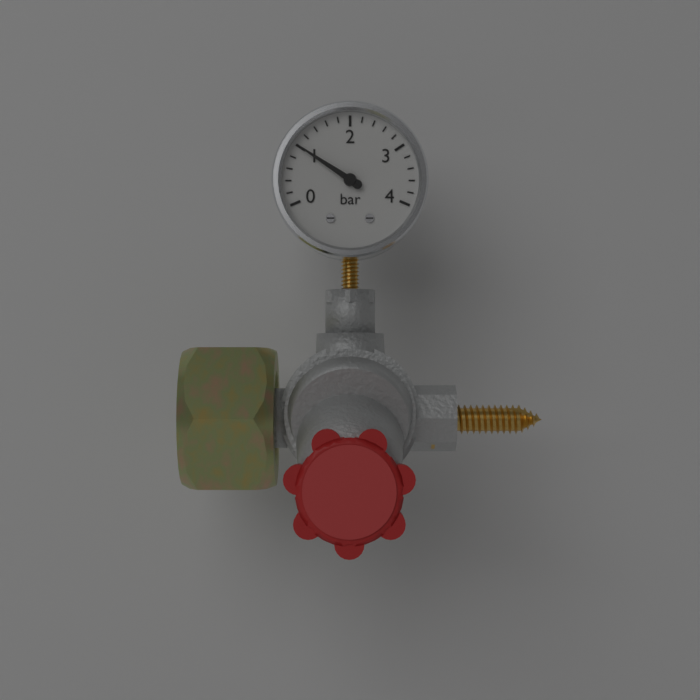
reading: 1.0 bar
